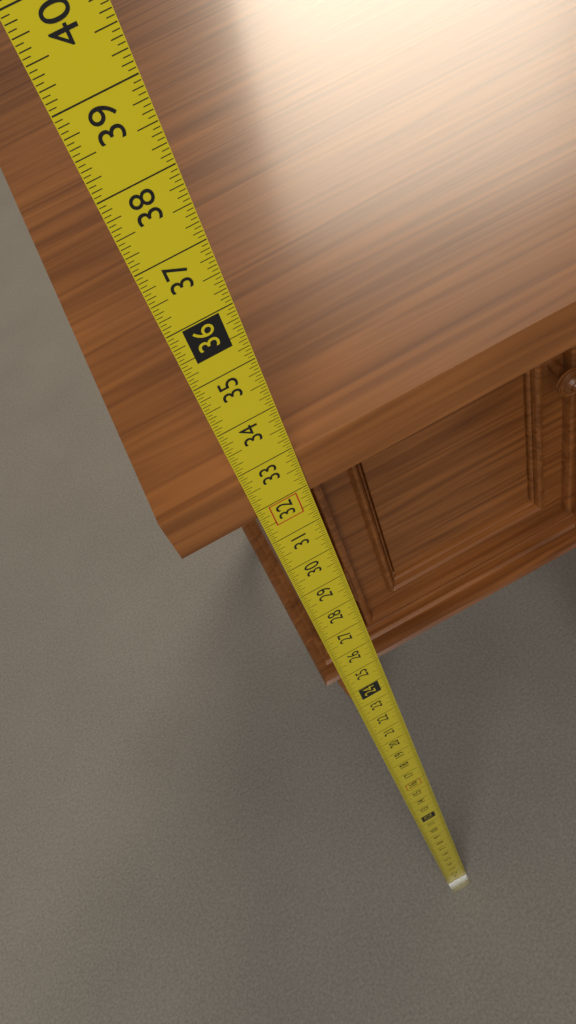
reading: 32.8125 in
